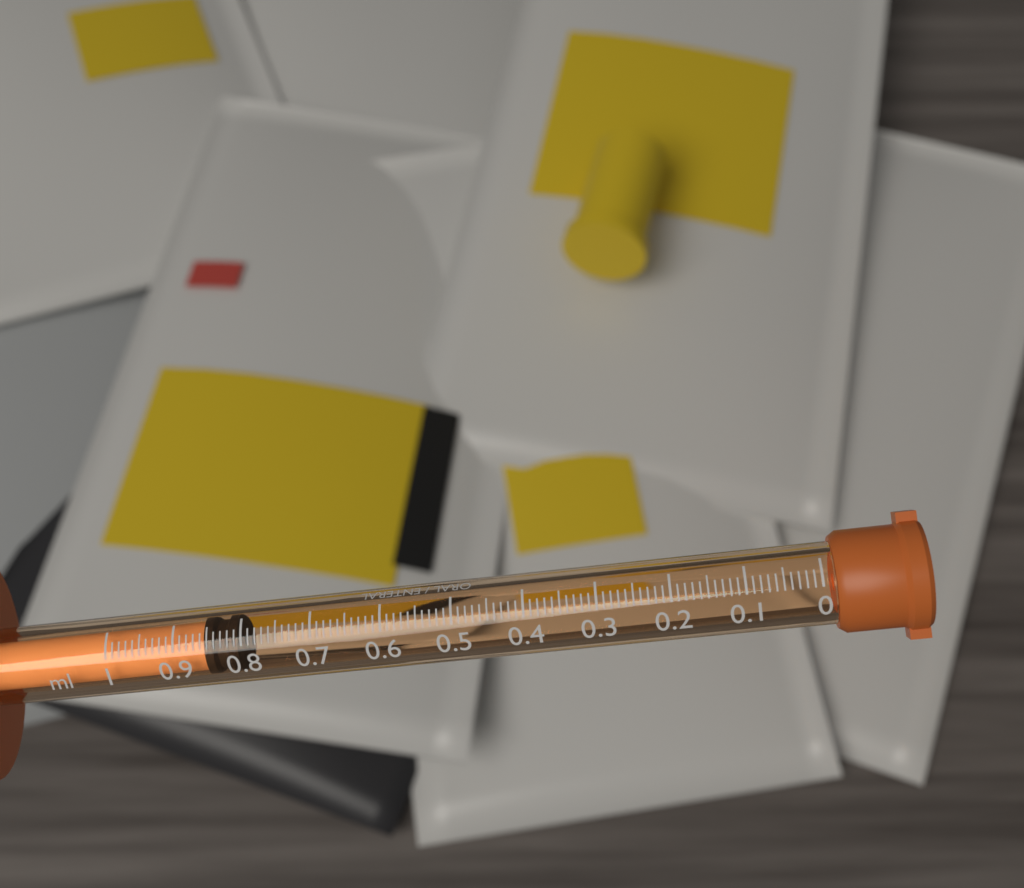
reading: 0.81 ml
